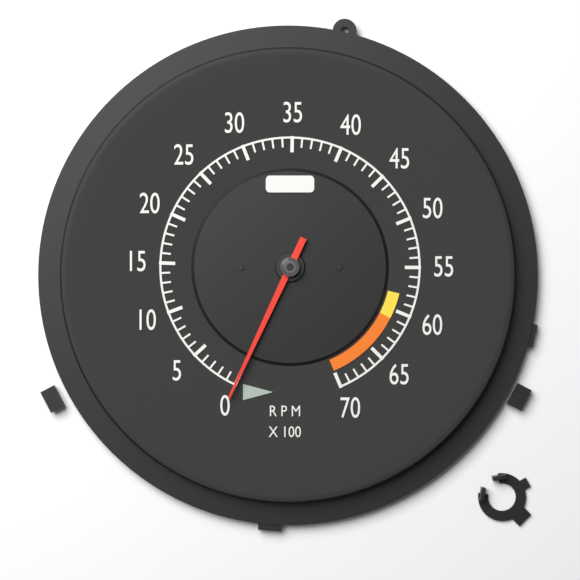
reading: 0 RPM
